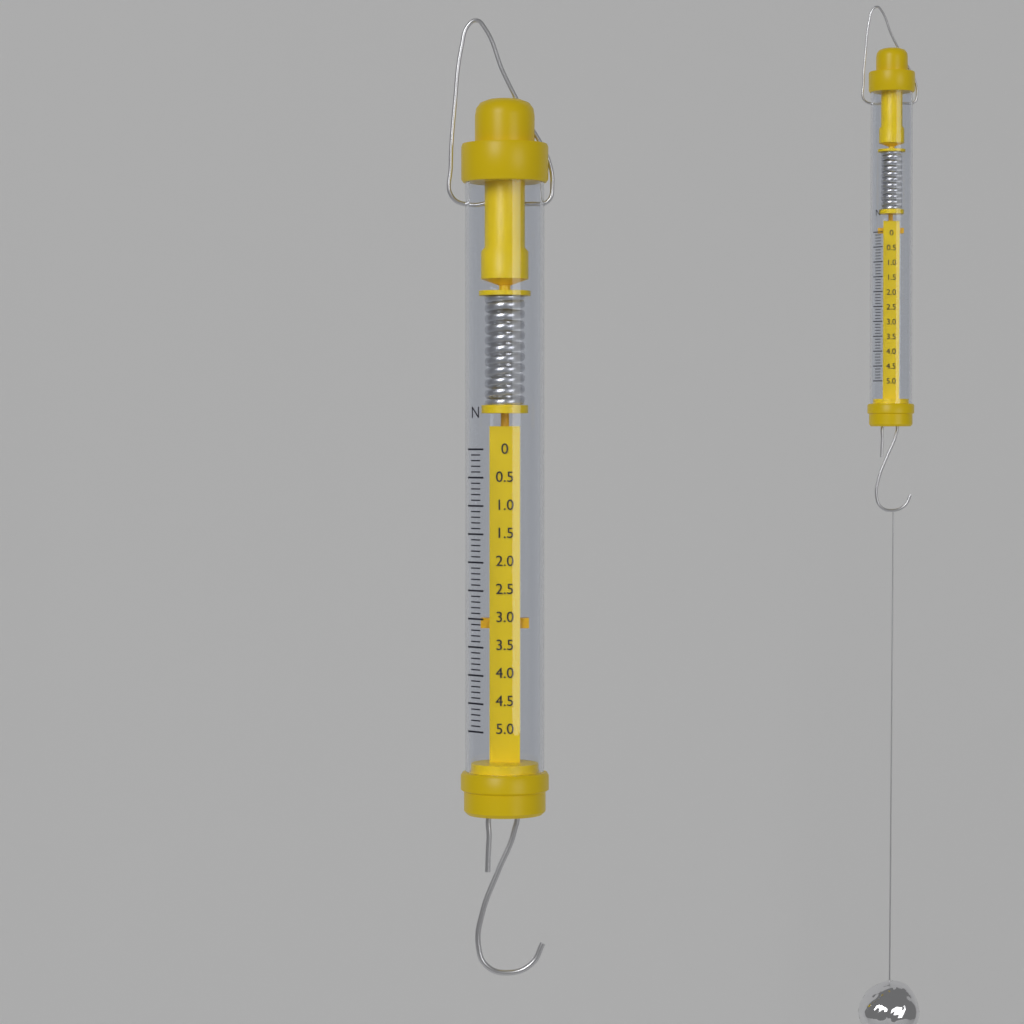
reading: 3.2 N
